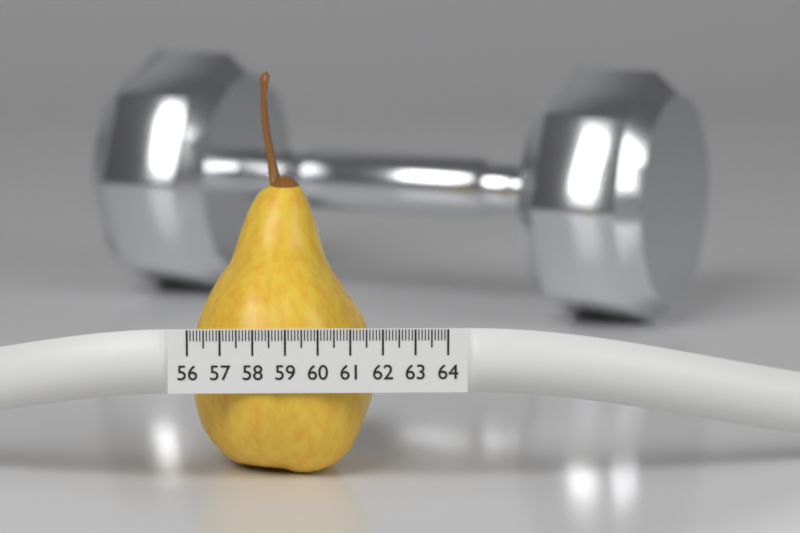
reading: 61.8 (no unit)
